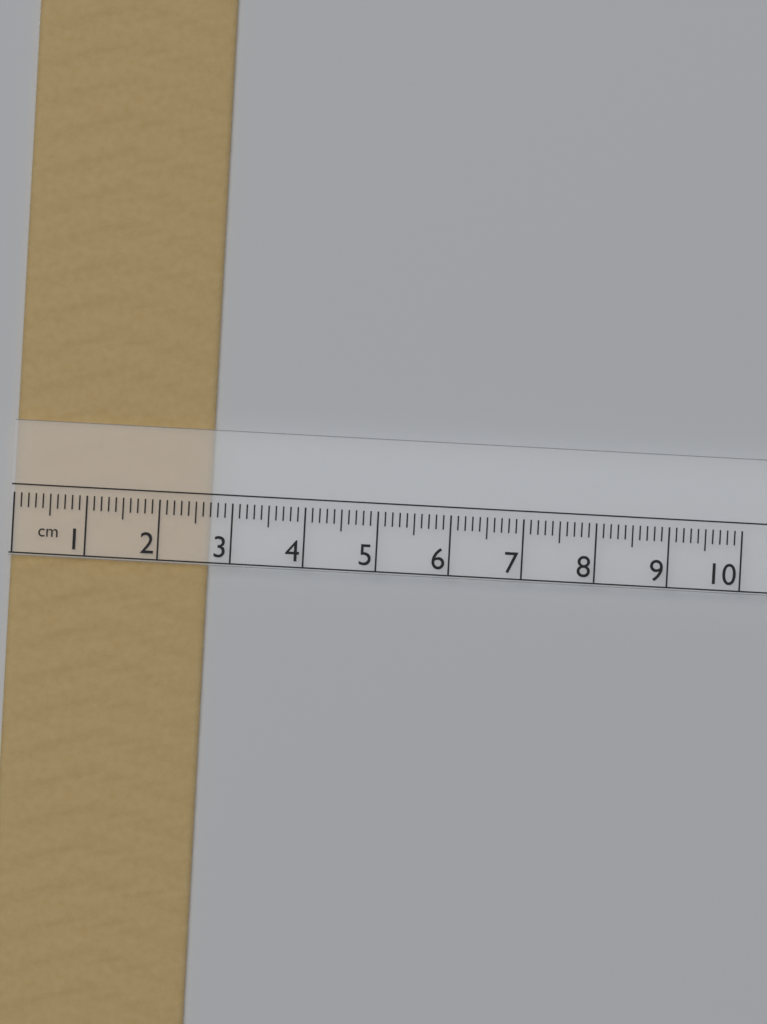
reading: 2.7 cm
